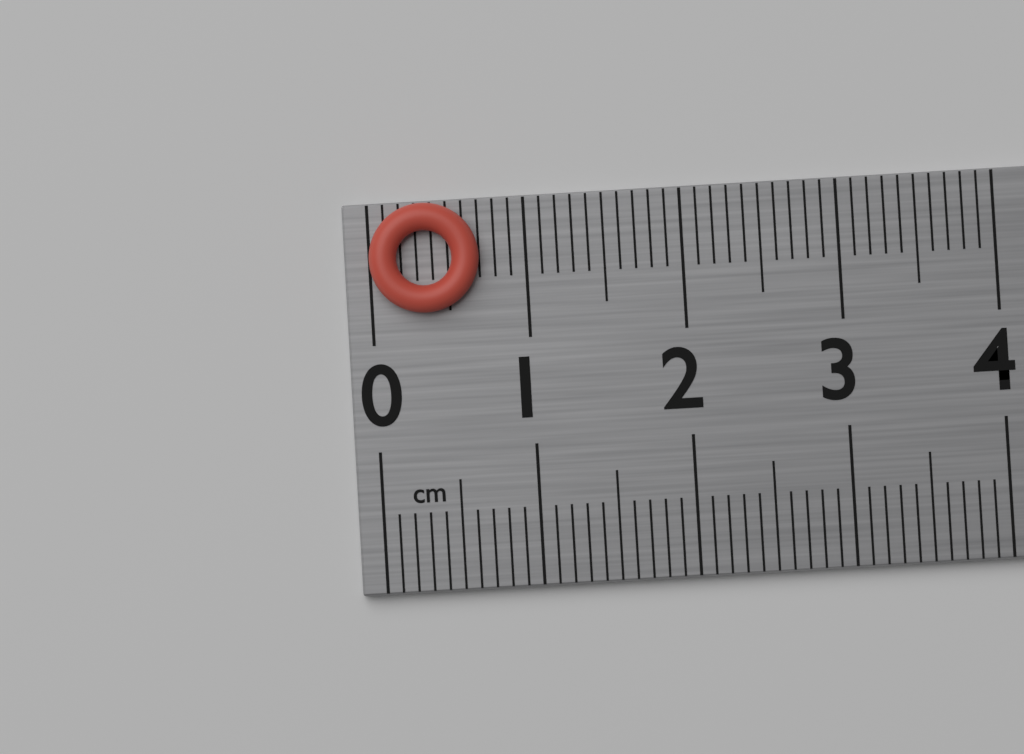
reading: 0.7 cm
